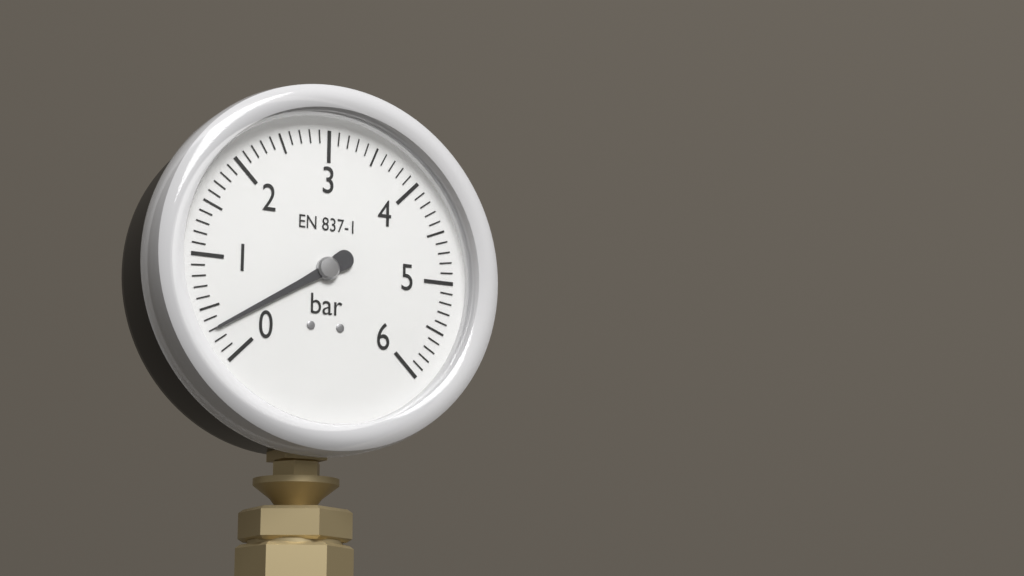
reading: 0.3 bar
